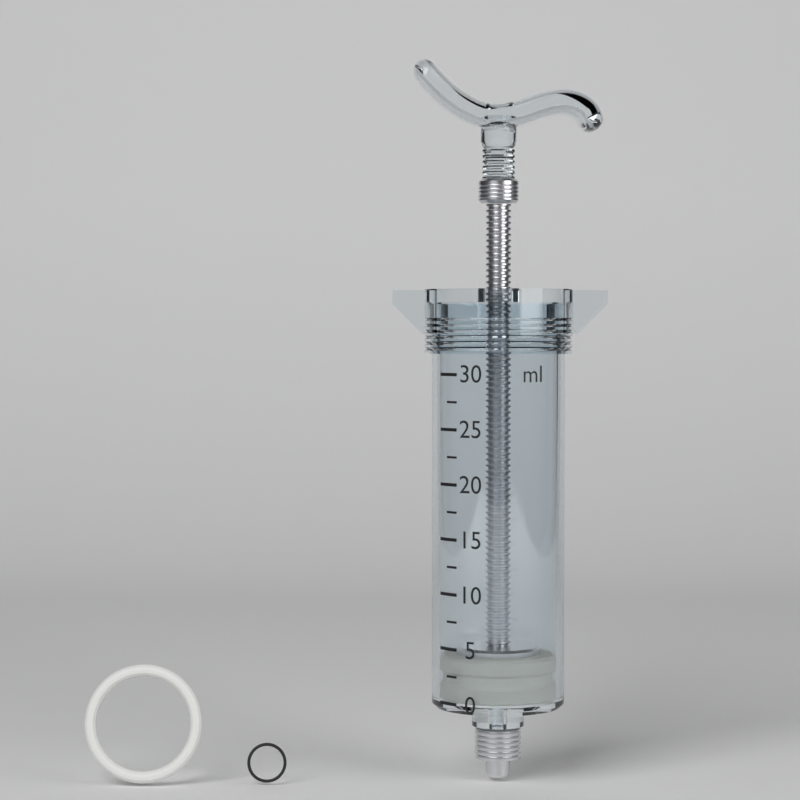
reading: 0.0 ml
